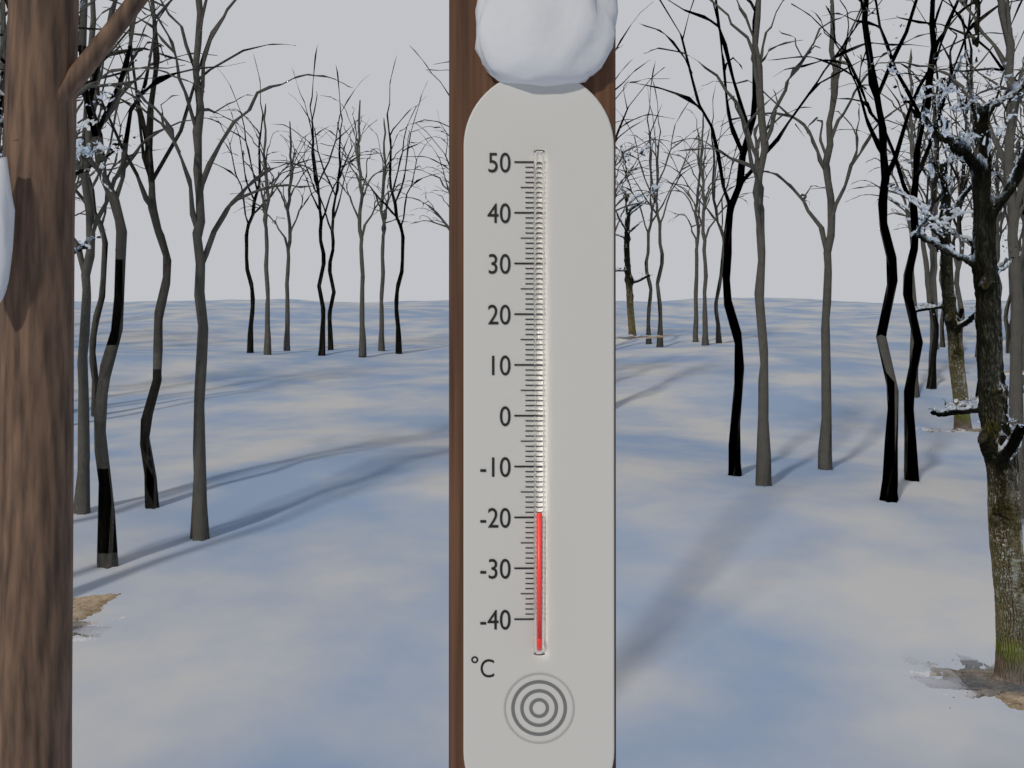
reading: -19 °C
